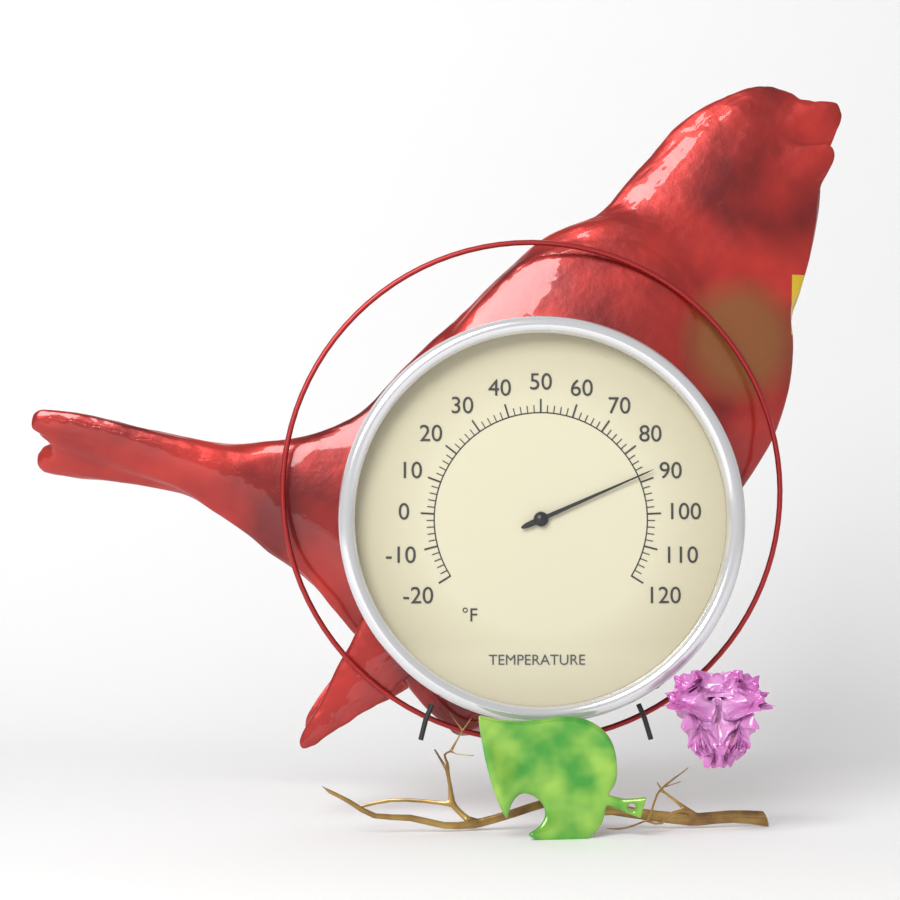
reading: 88 °F
